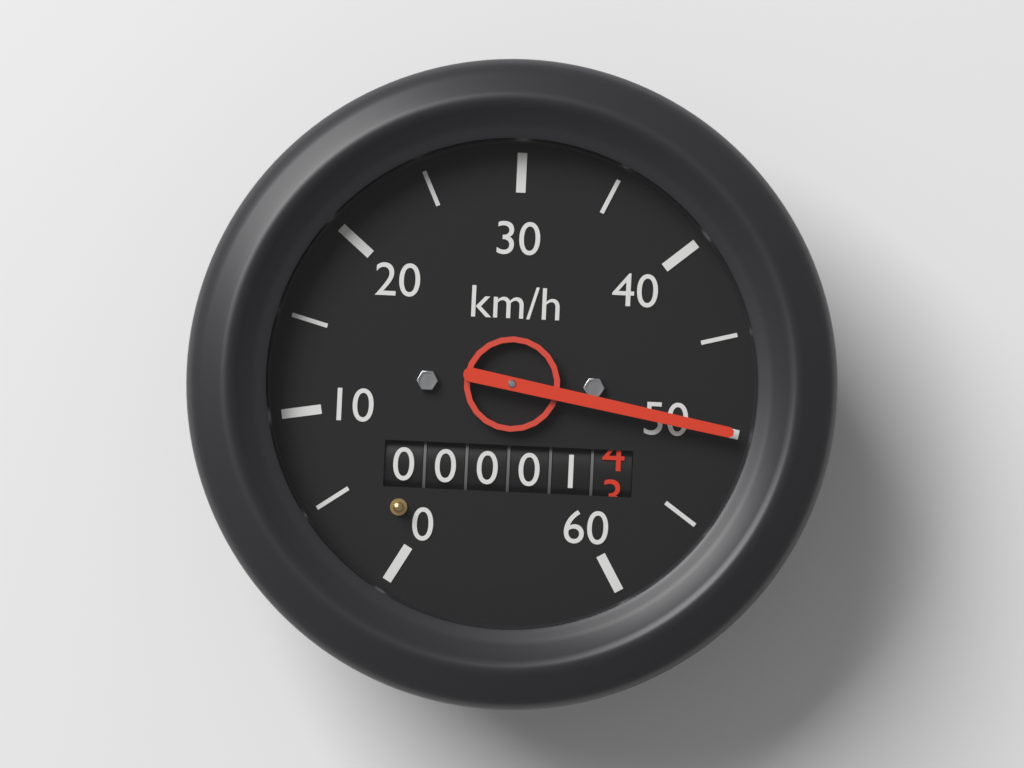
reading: 50 km/h
